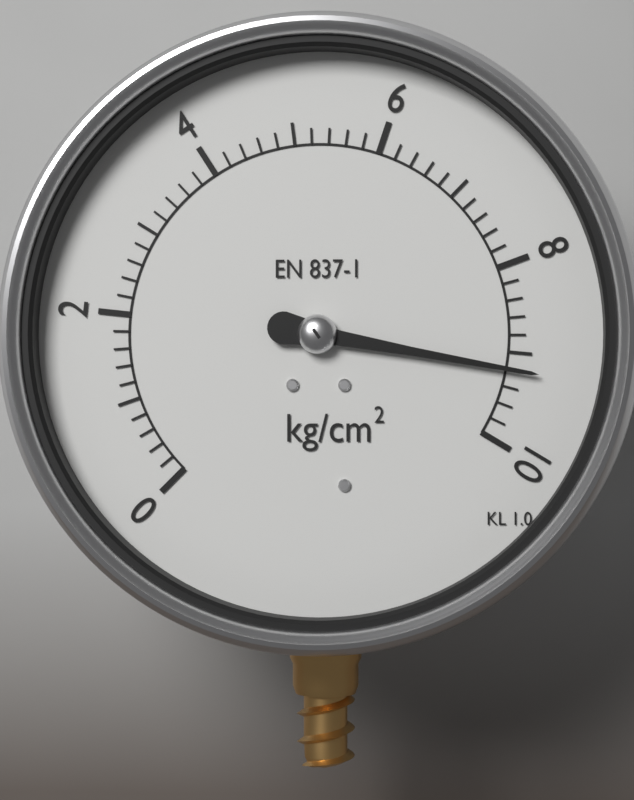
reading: 9.2 kg/cm²
